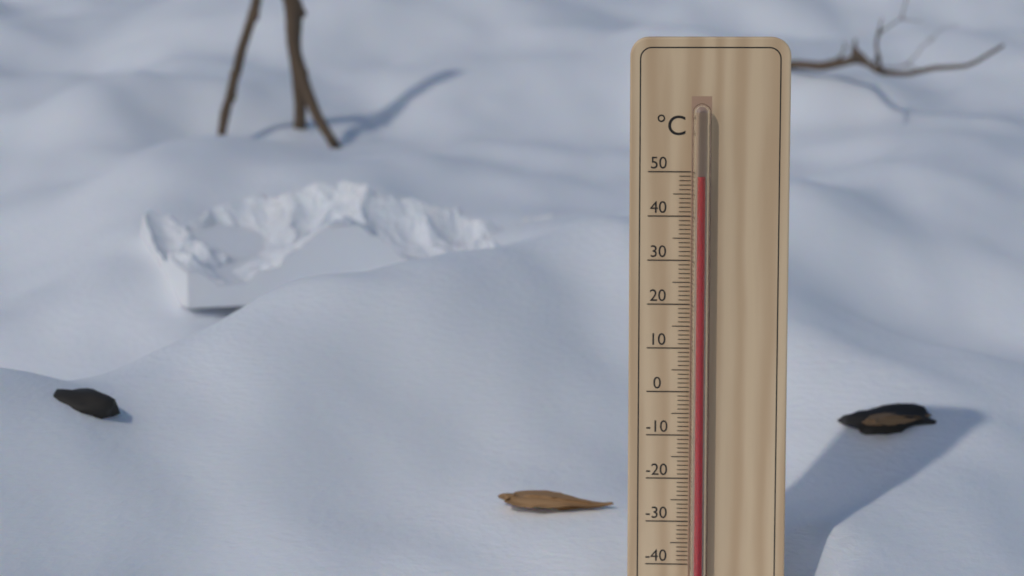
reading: 49 °C
